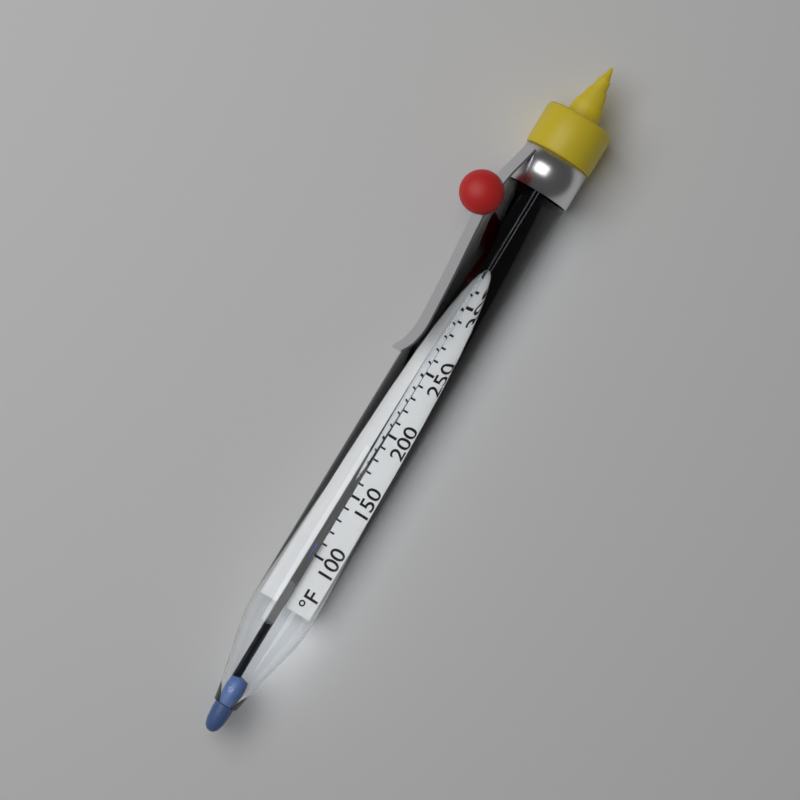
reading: 110 °F
